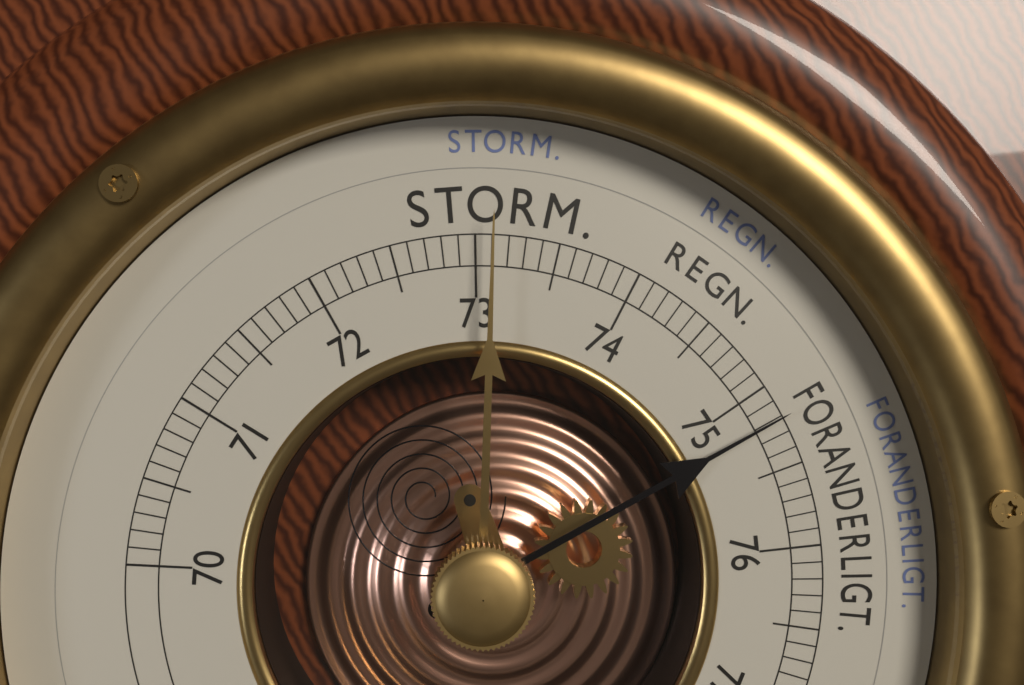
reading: 75.2 cm
